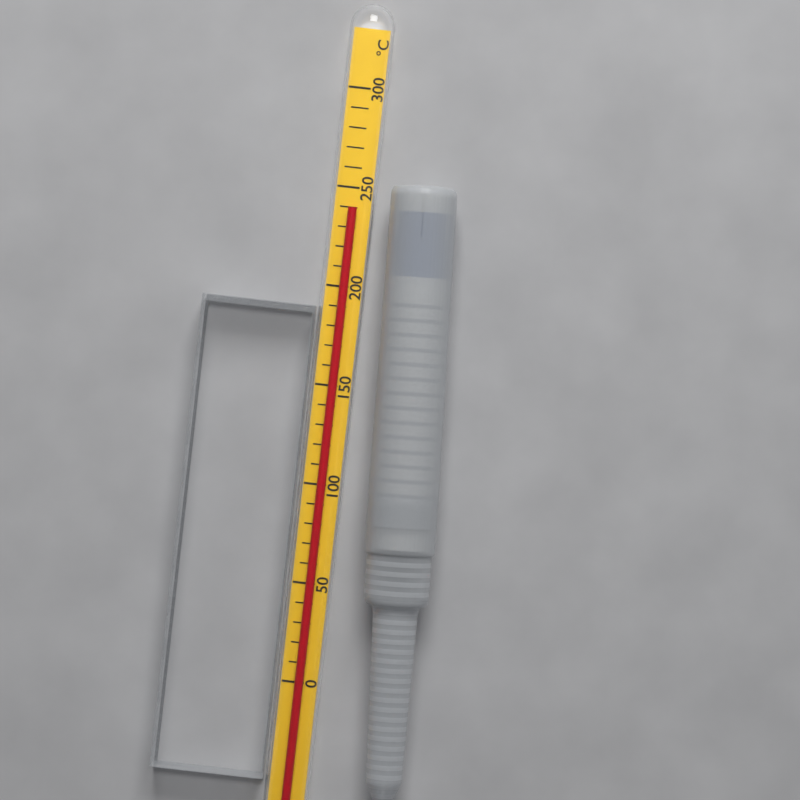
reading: 240 °C
